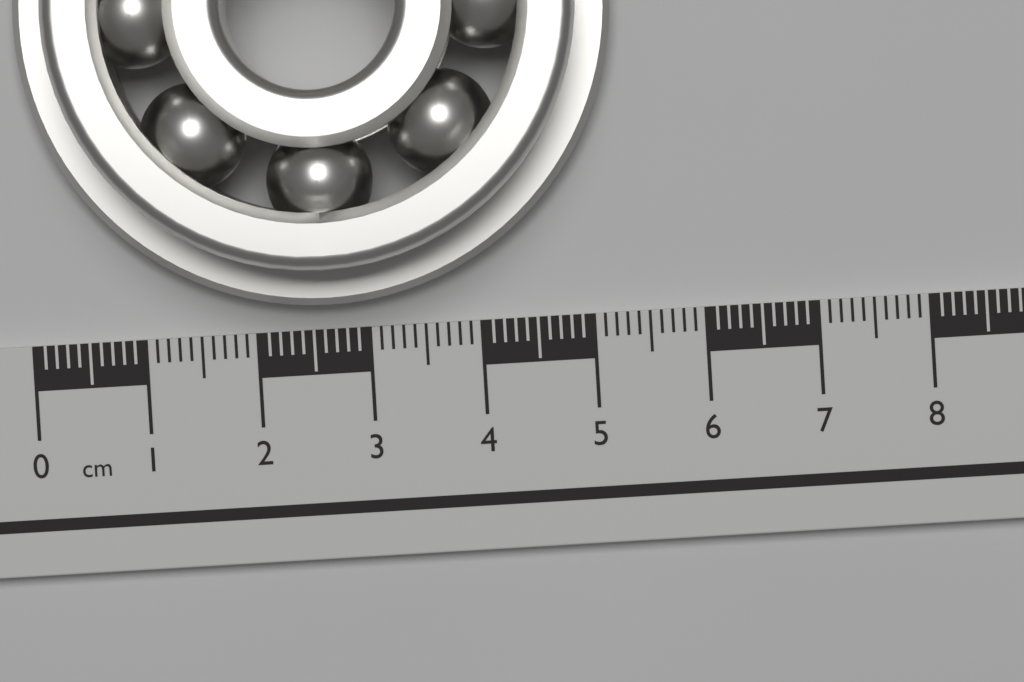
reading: 5.3 cm
